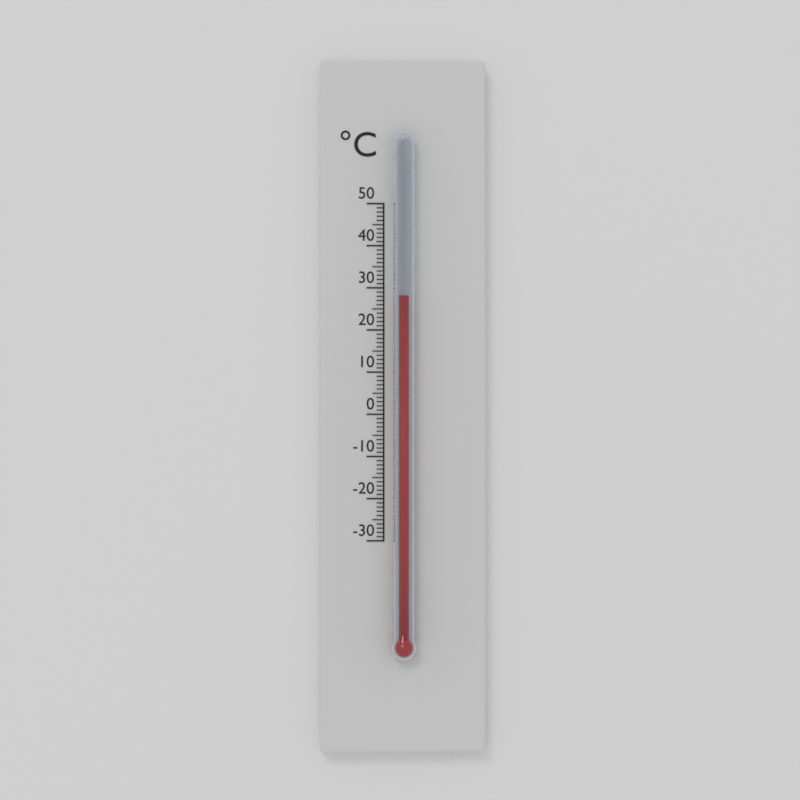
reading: 28 °C
